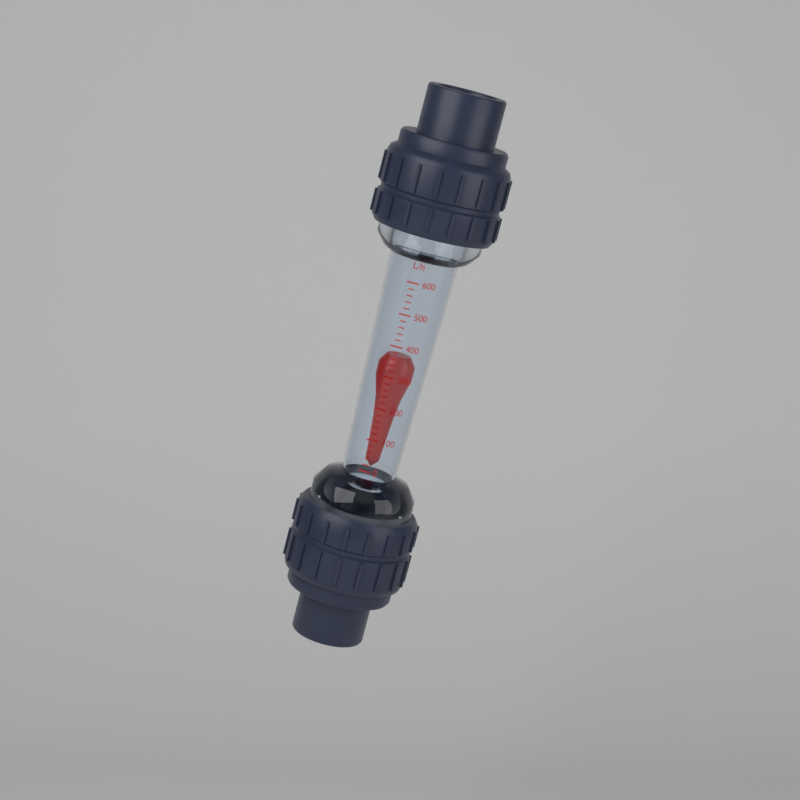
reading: 360 L/h
